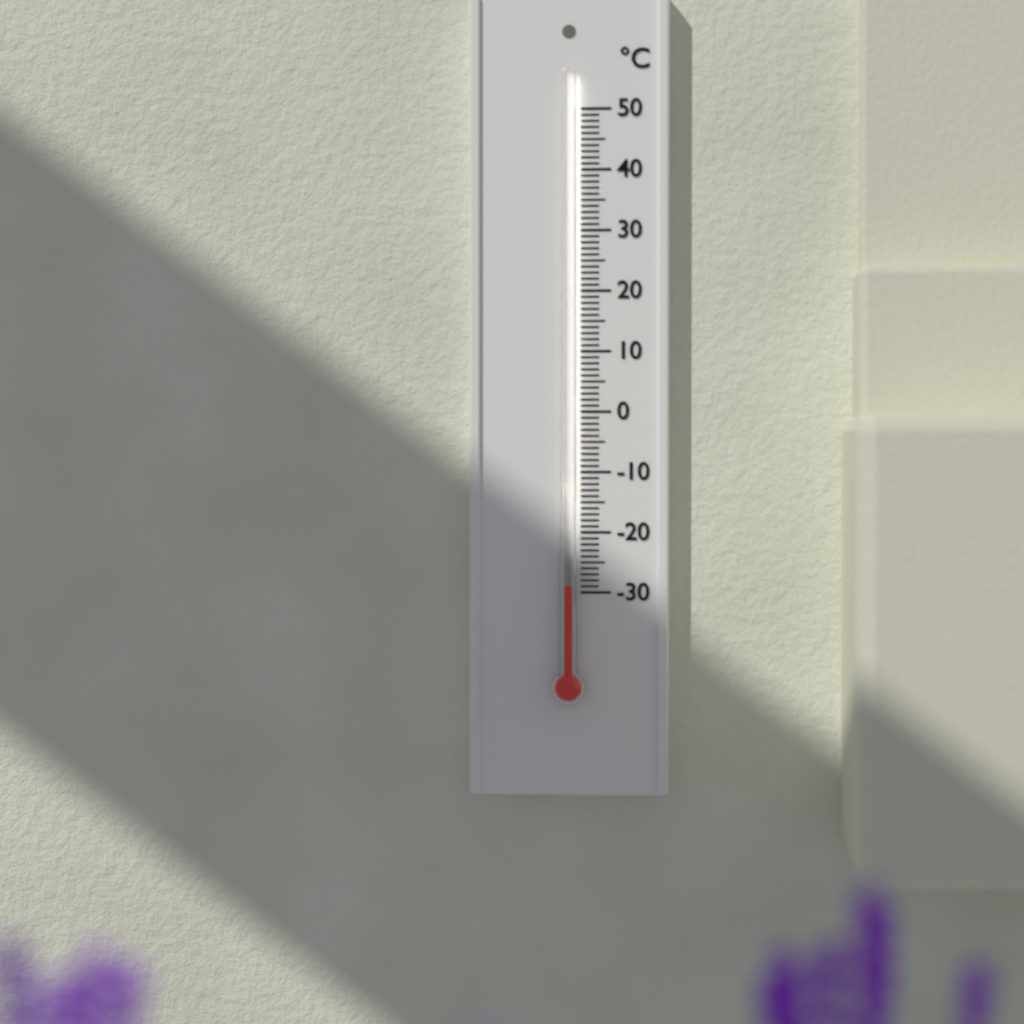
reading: -29 °C
